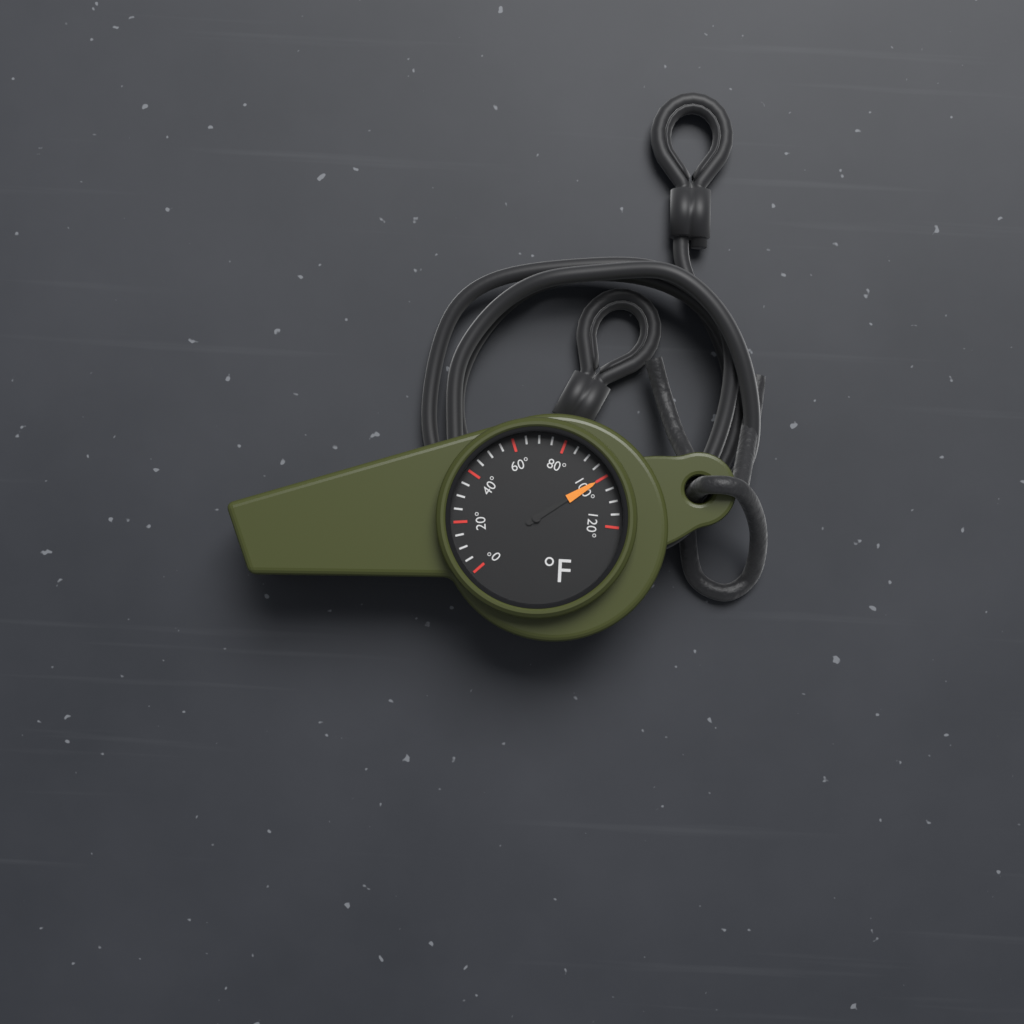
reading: 100 °F
